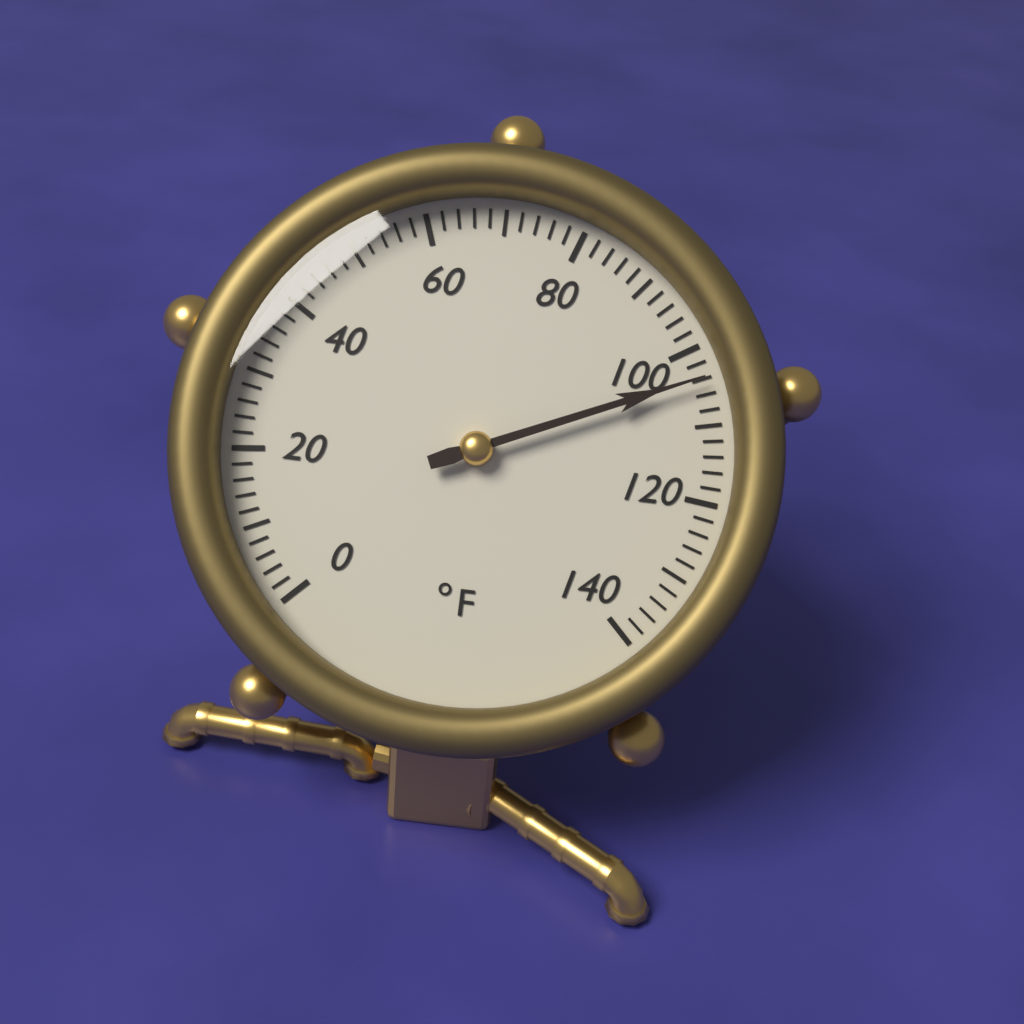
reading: 104 °F
